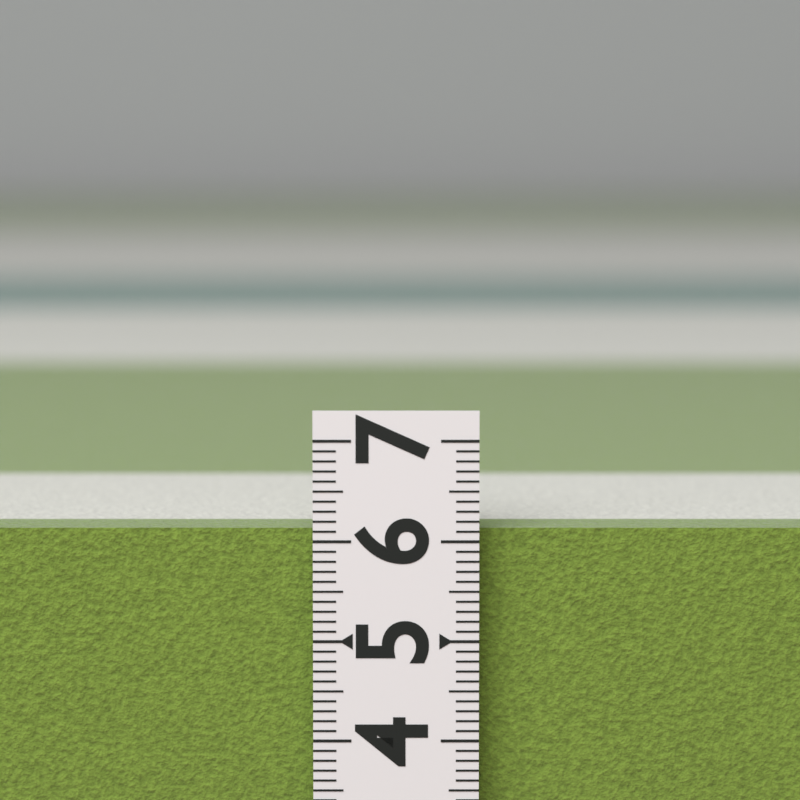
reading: 6.1 (no unit)
